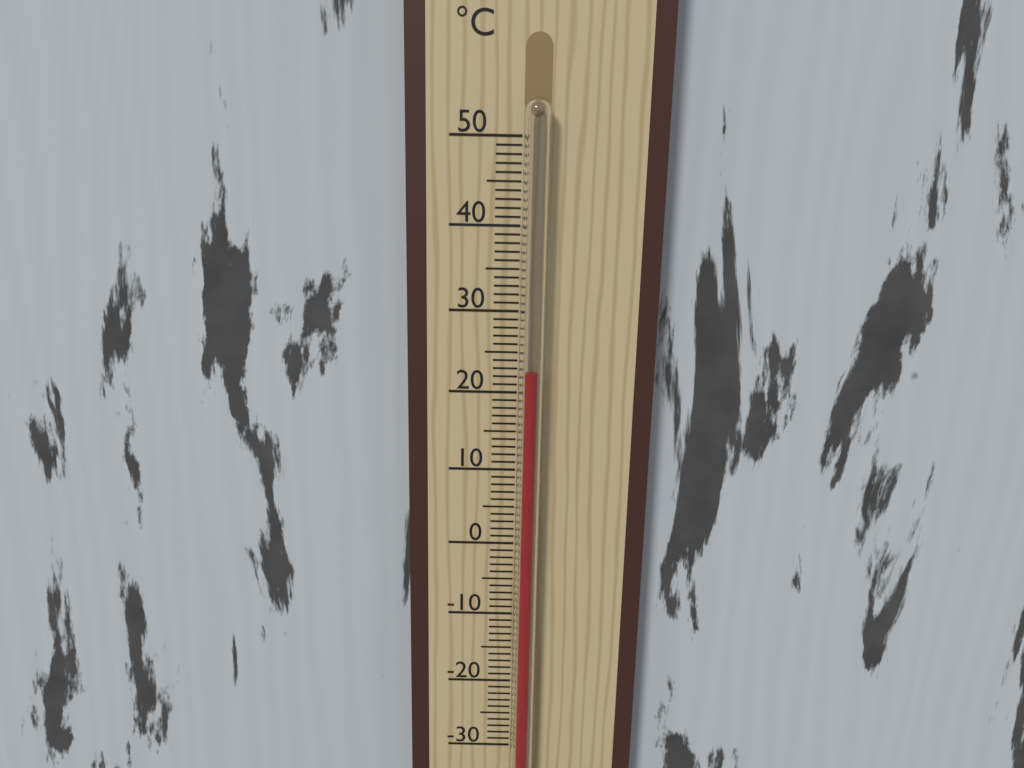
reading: 23 °C
